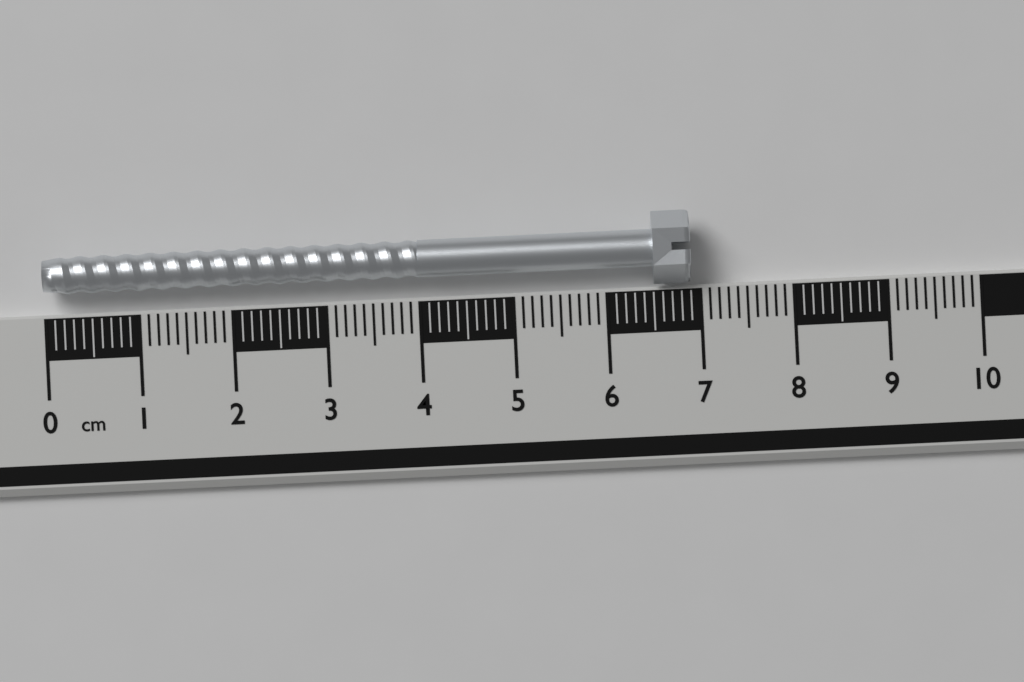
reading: 6.9 cm
